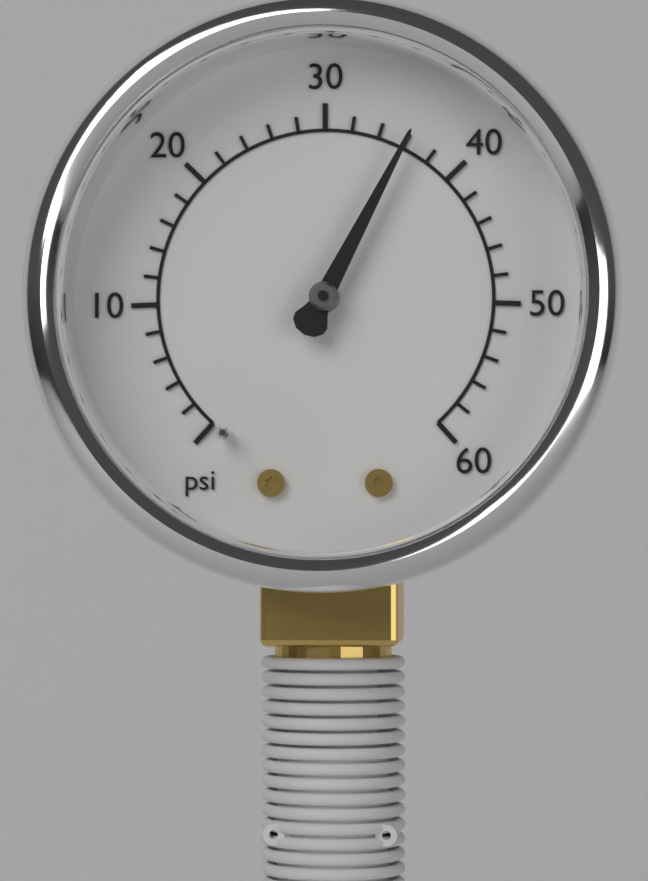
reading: 36 psi
